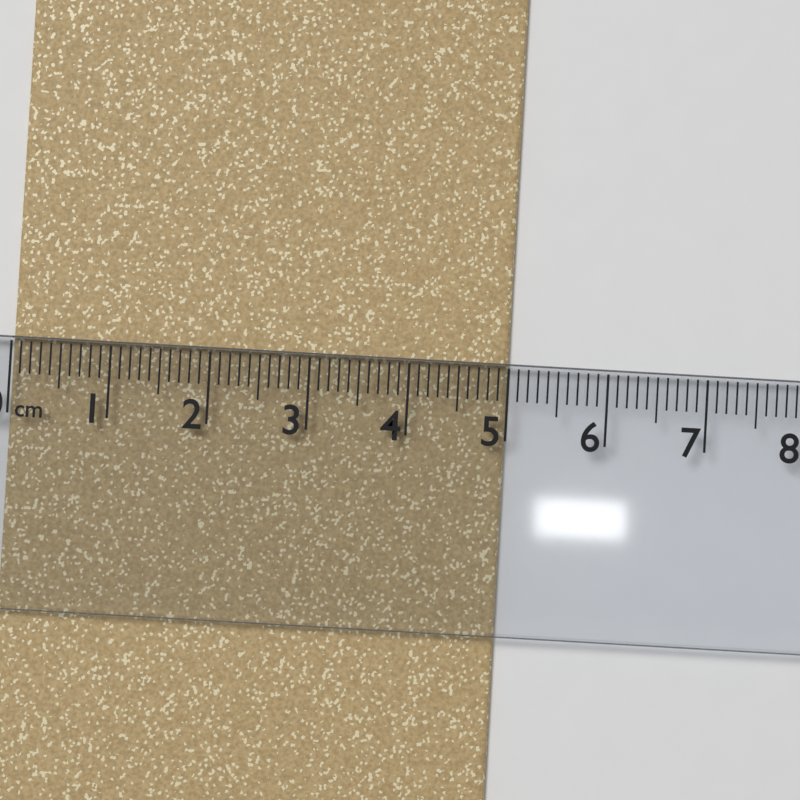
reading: 5.0 cm
